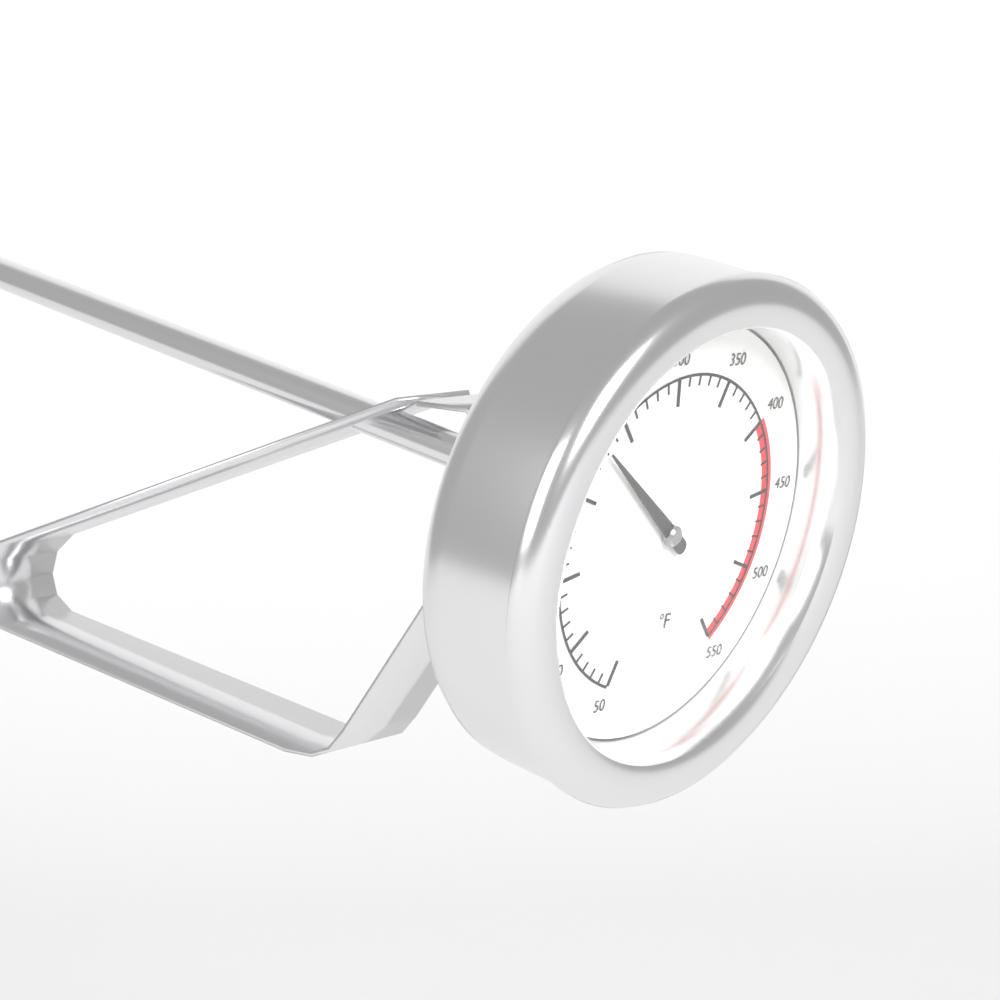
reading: 230 °F
